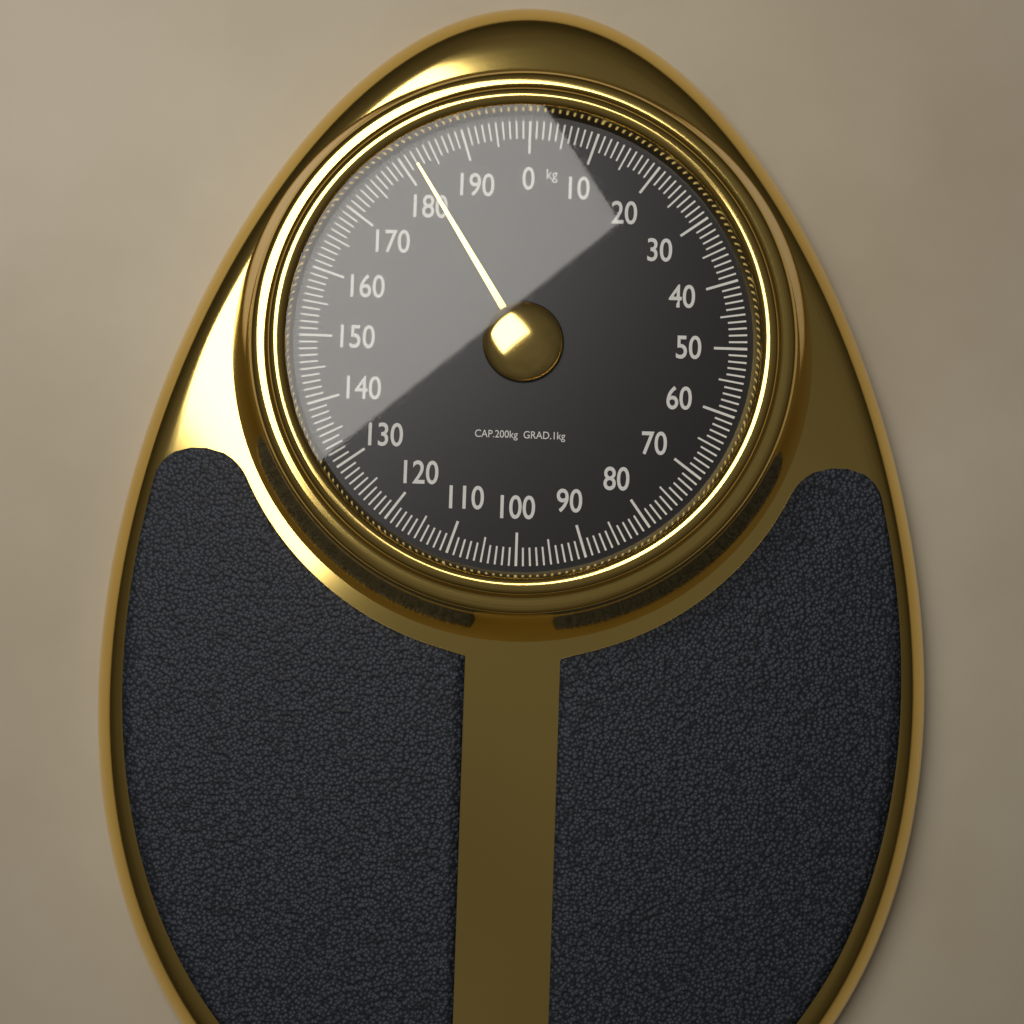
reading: 182 kg
